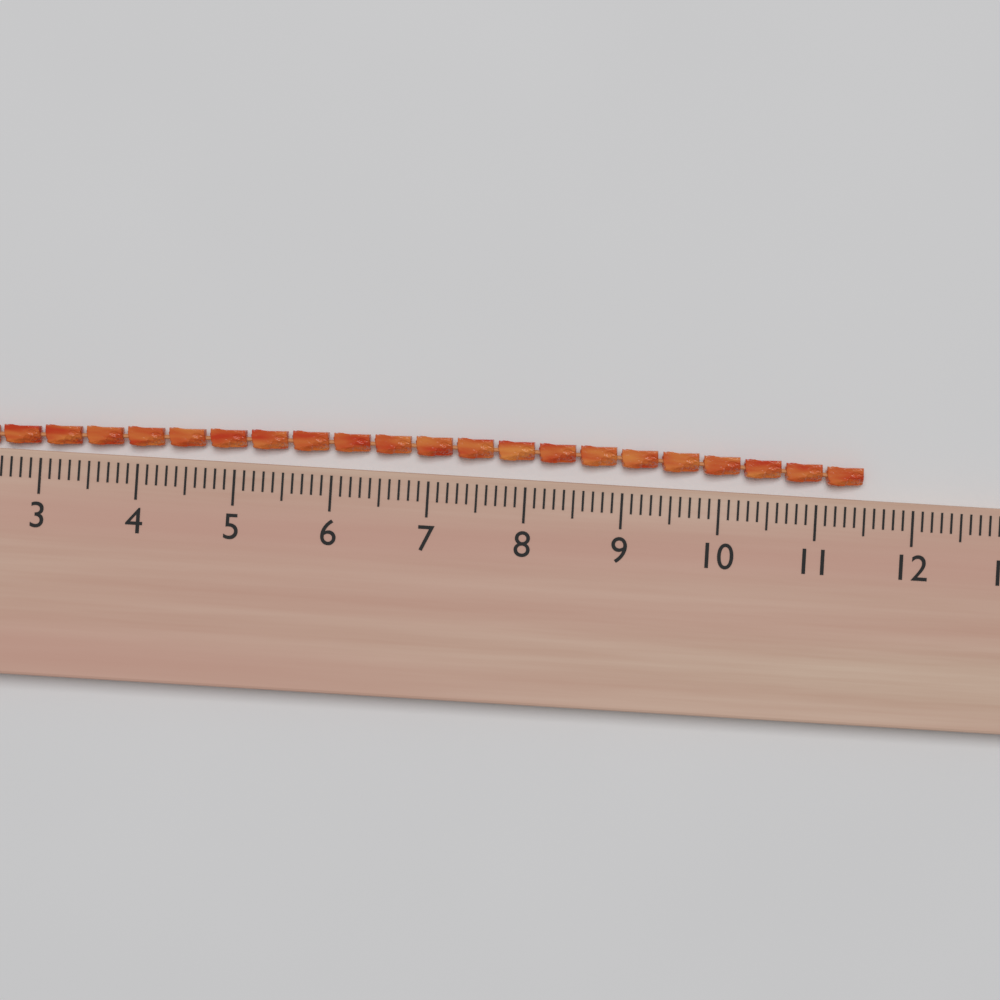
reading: 11.5 (no unit)
